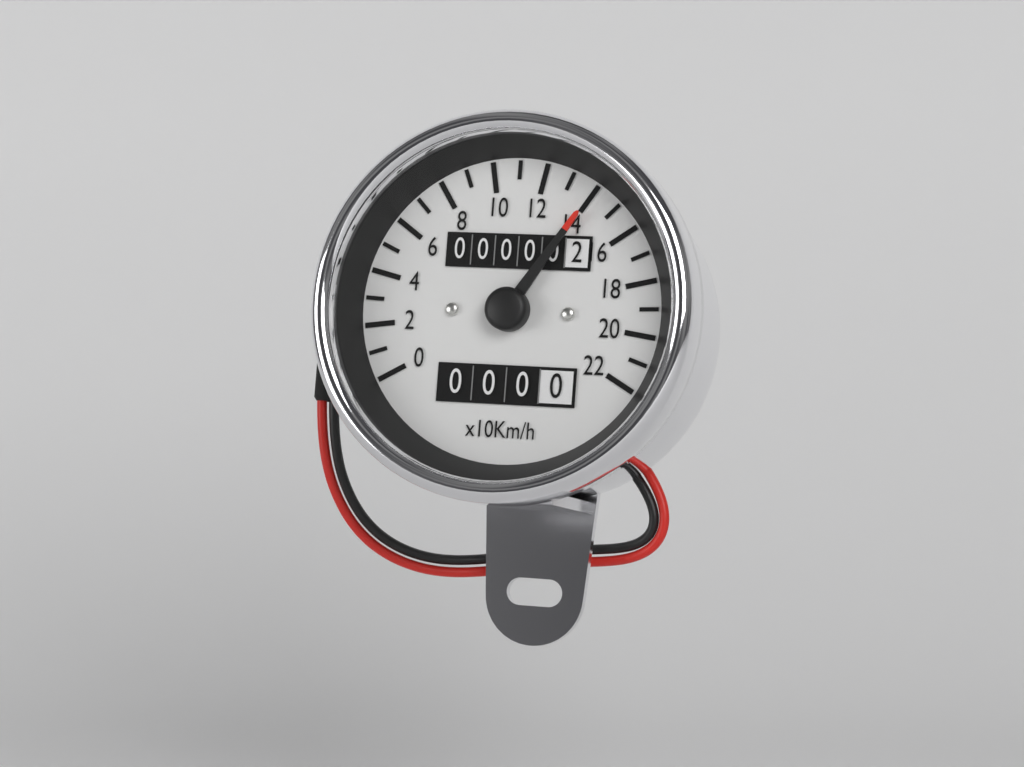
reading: 140 km/h
